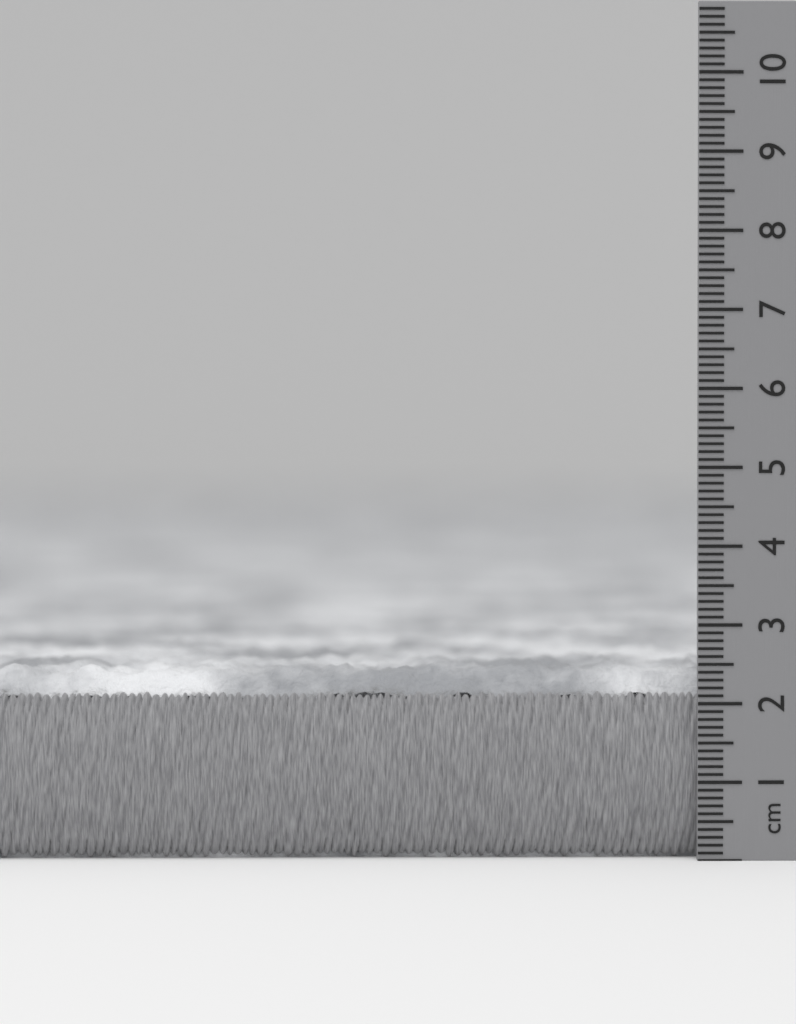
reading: 2.5 cm
